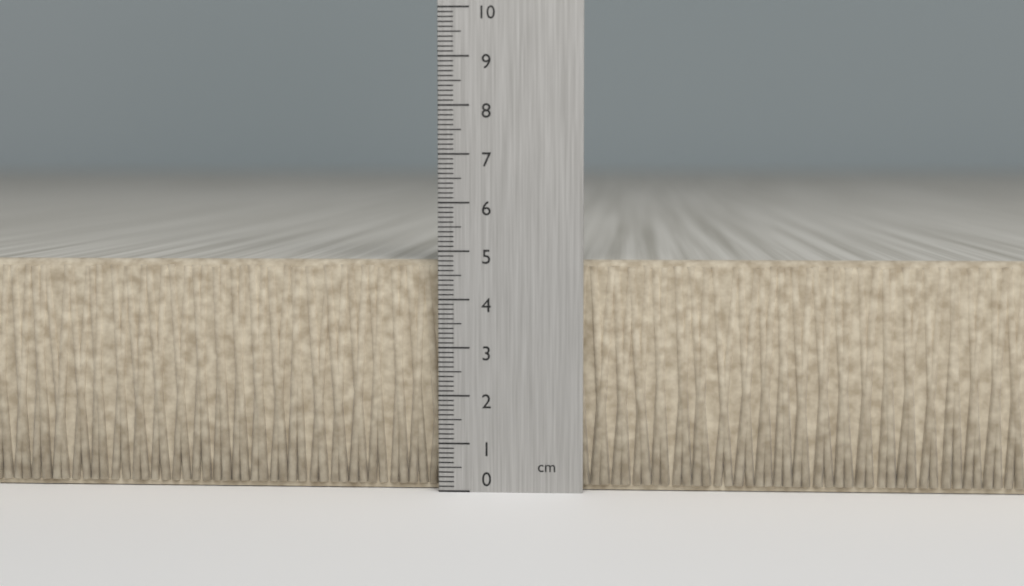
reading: 4.8 cm
